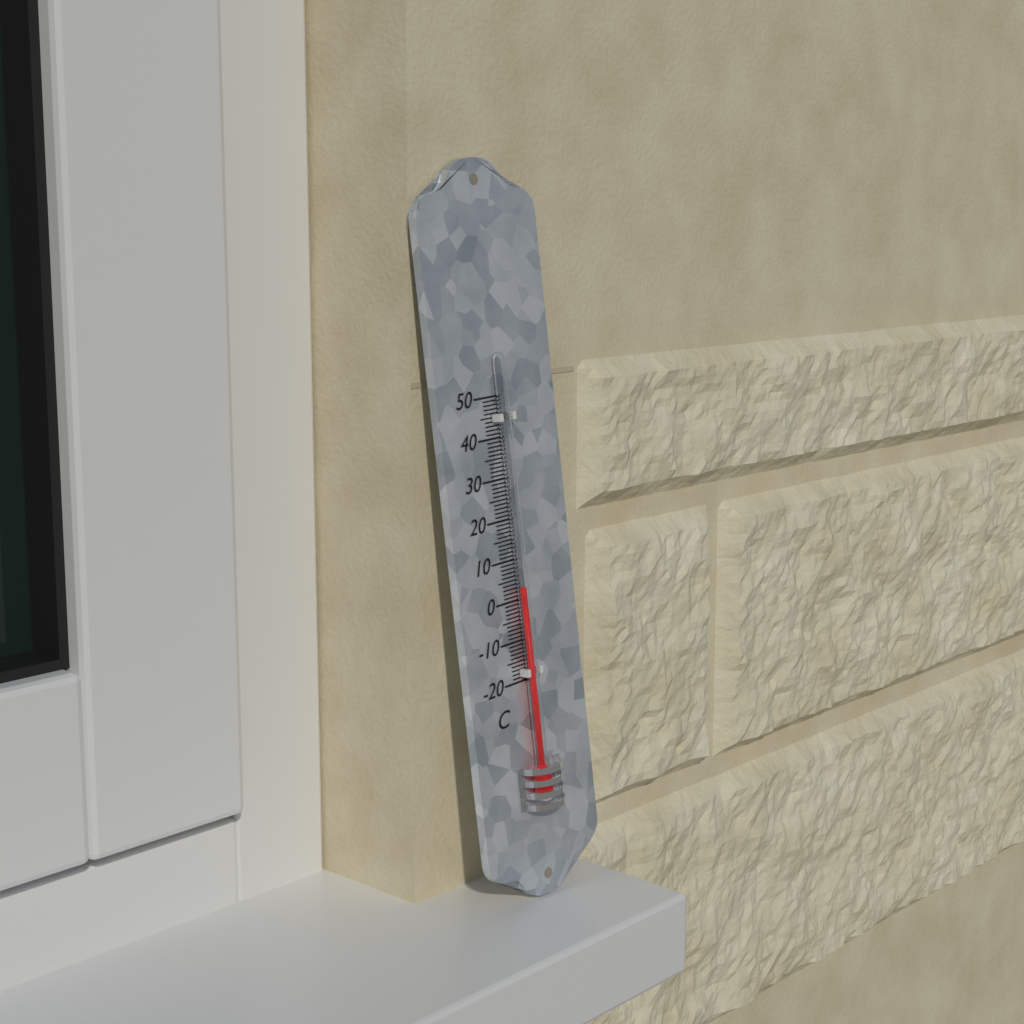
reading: 3 °C
